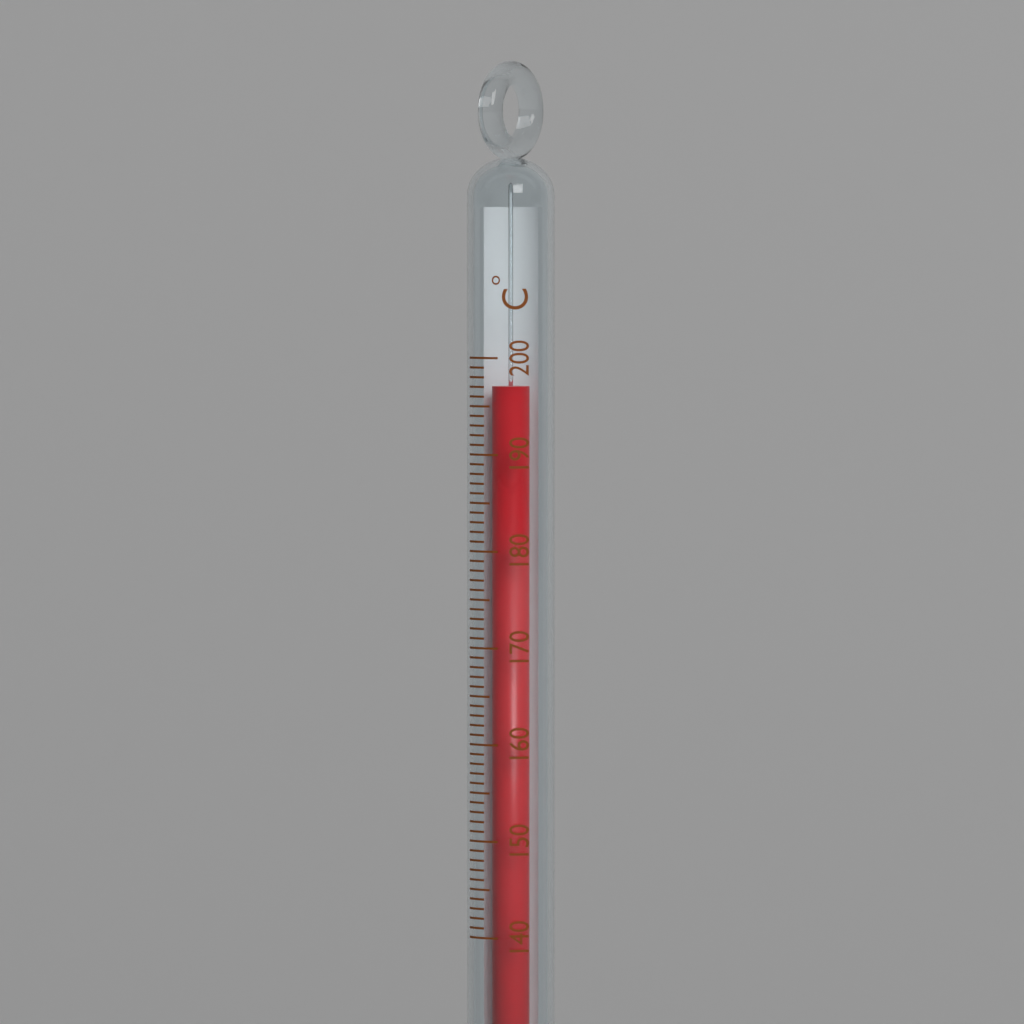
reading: 197 °C
